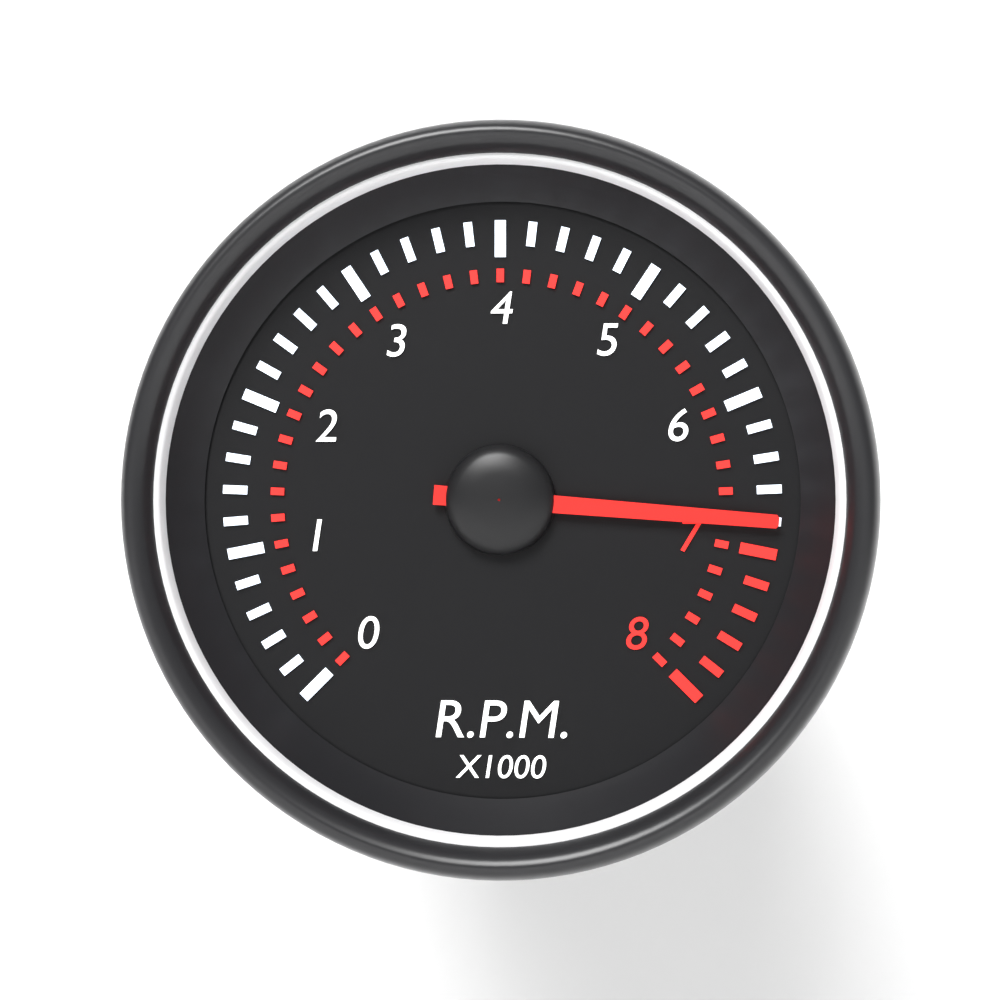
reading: 6.8 x1000 RPM
